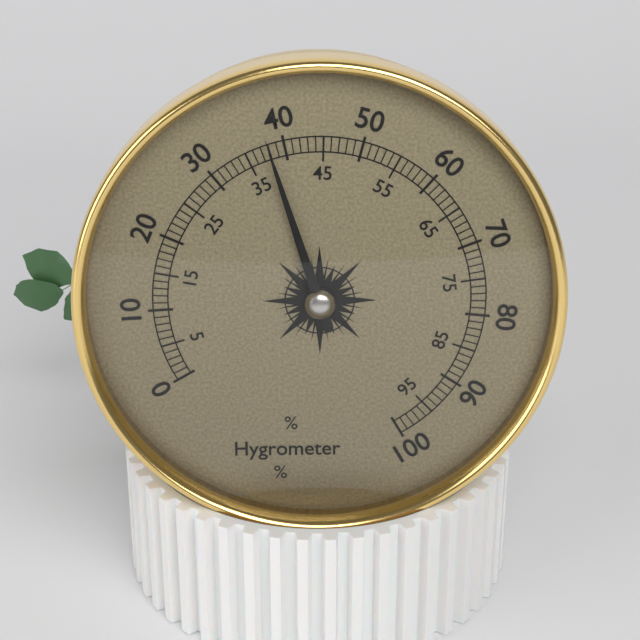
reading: 38 %
